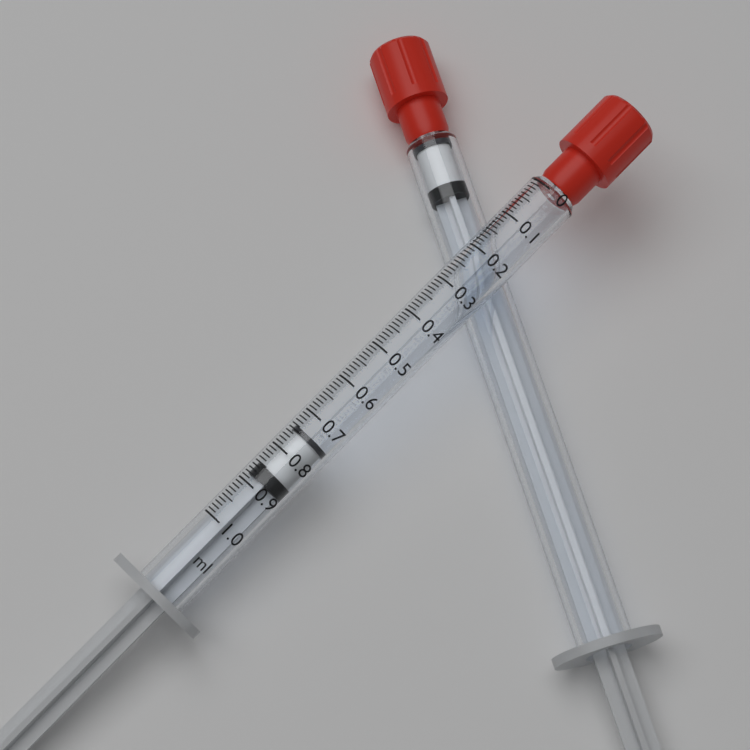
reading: 0.74 ml
